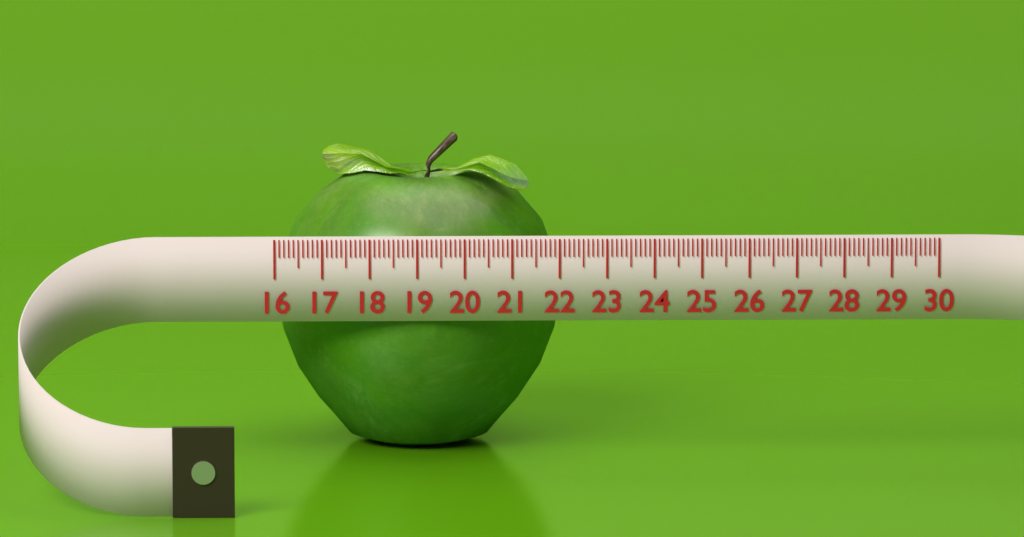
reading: 22.1 (no unit)
